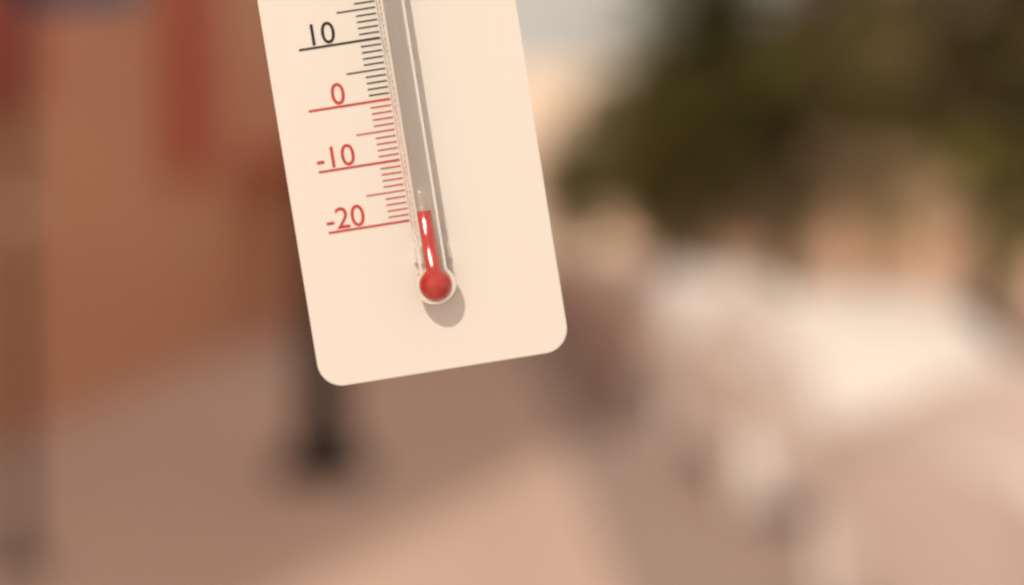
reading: -19 °C
